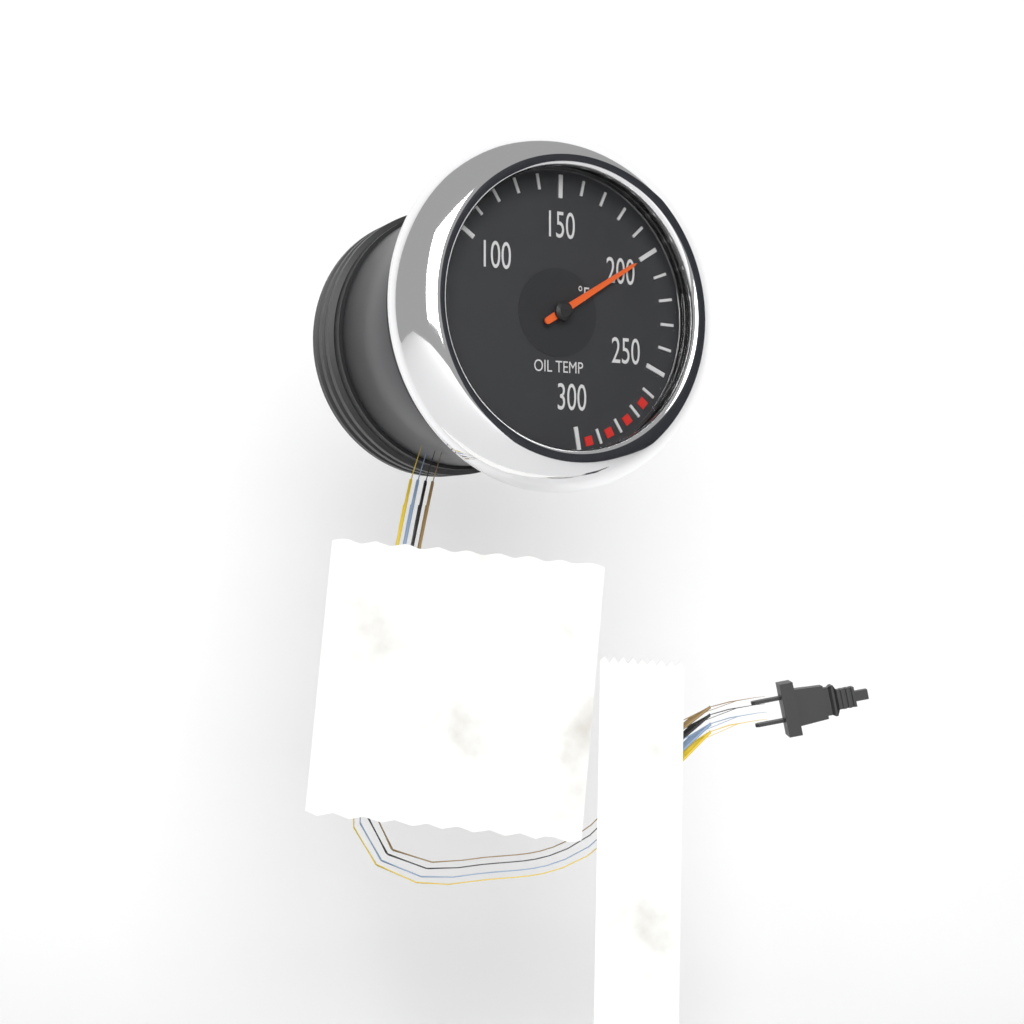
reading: 200 °F
